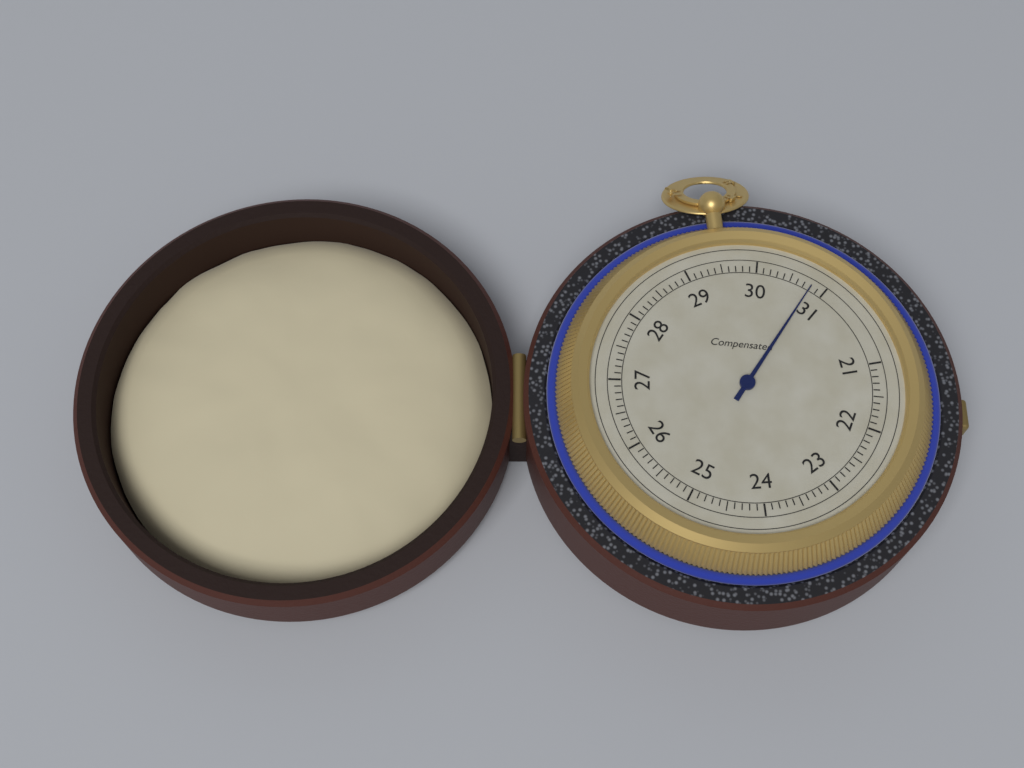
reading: 30.8 (no unit)
